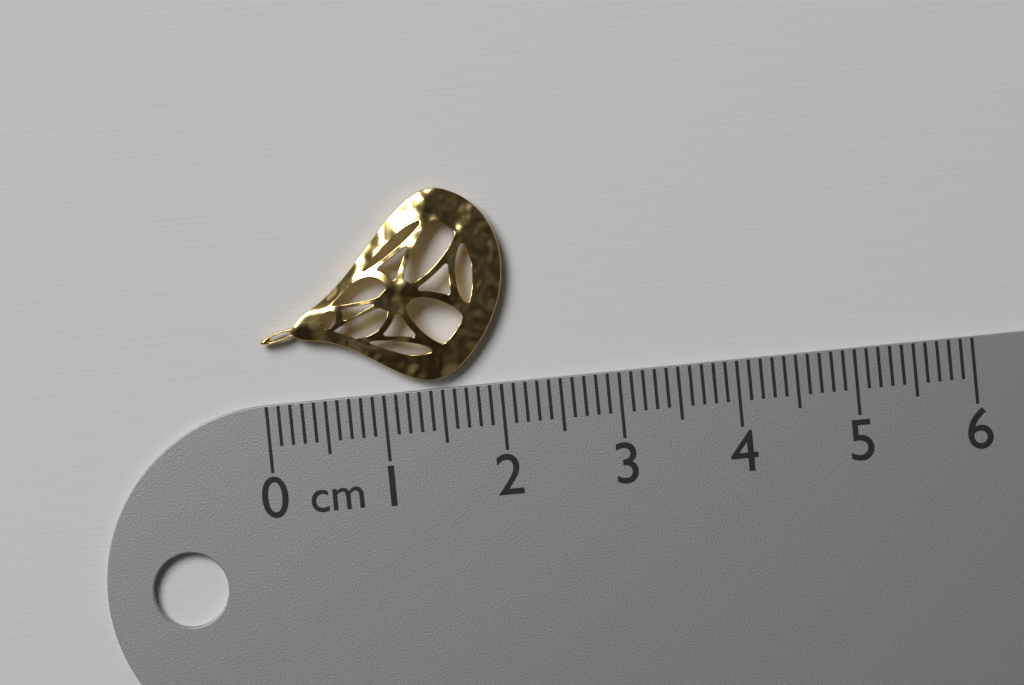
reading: 2.1 cm
